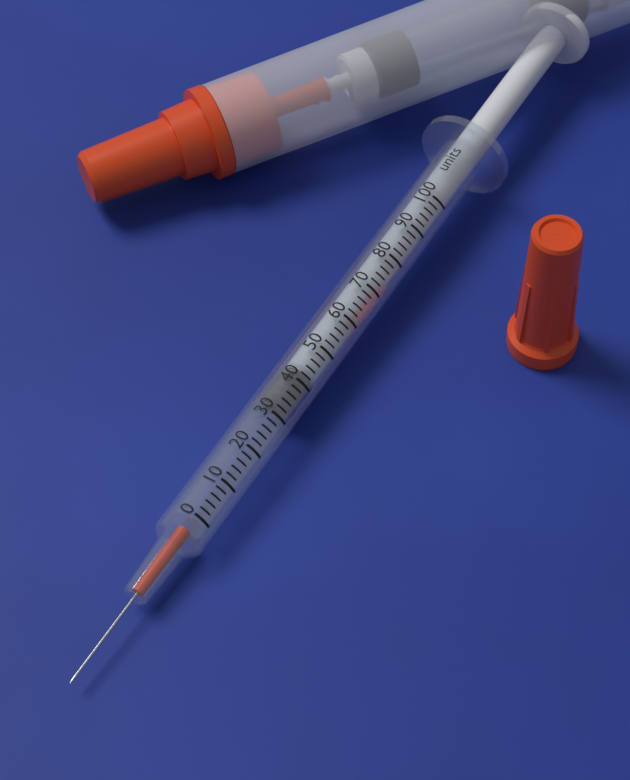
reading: 34 units
